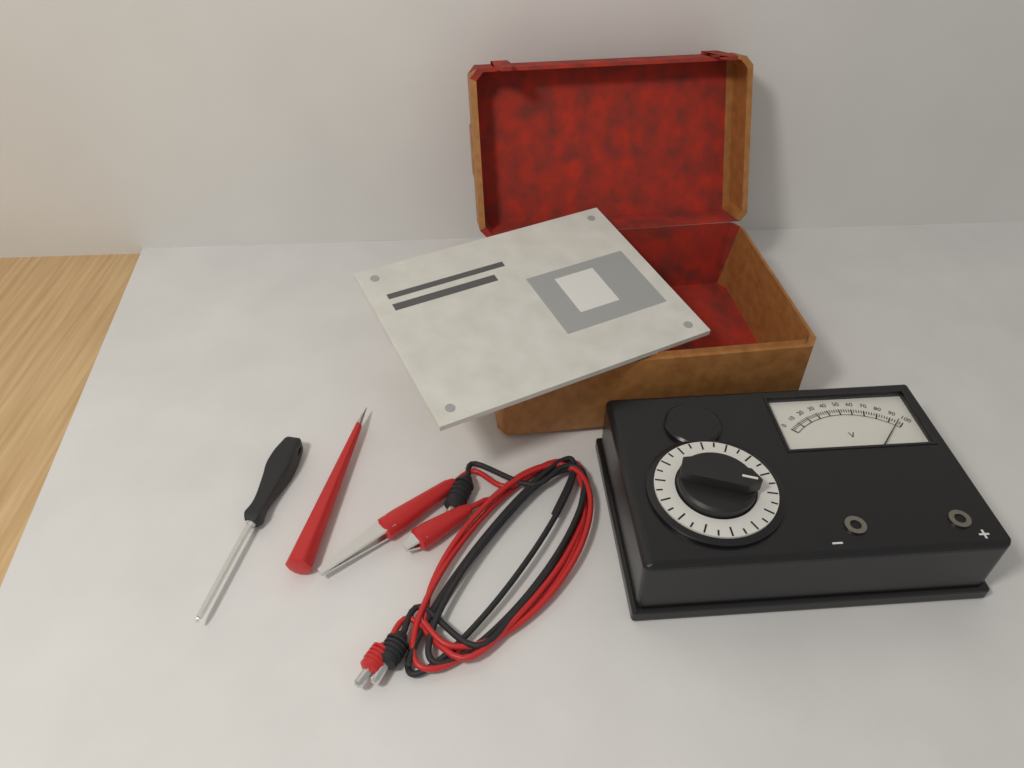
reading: 96 V
